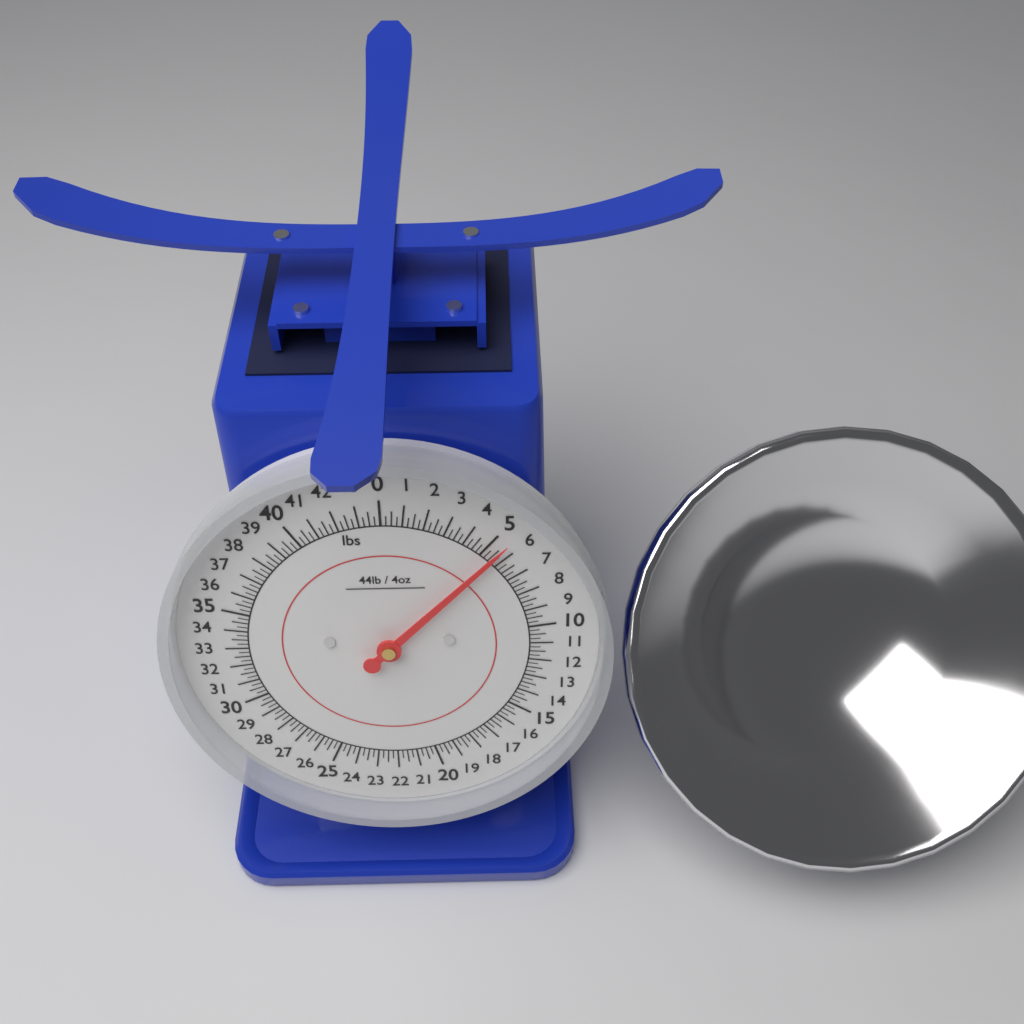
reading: 5.50 lbs
